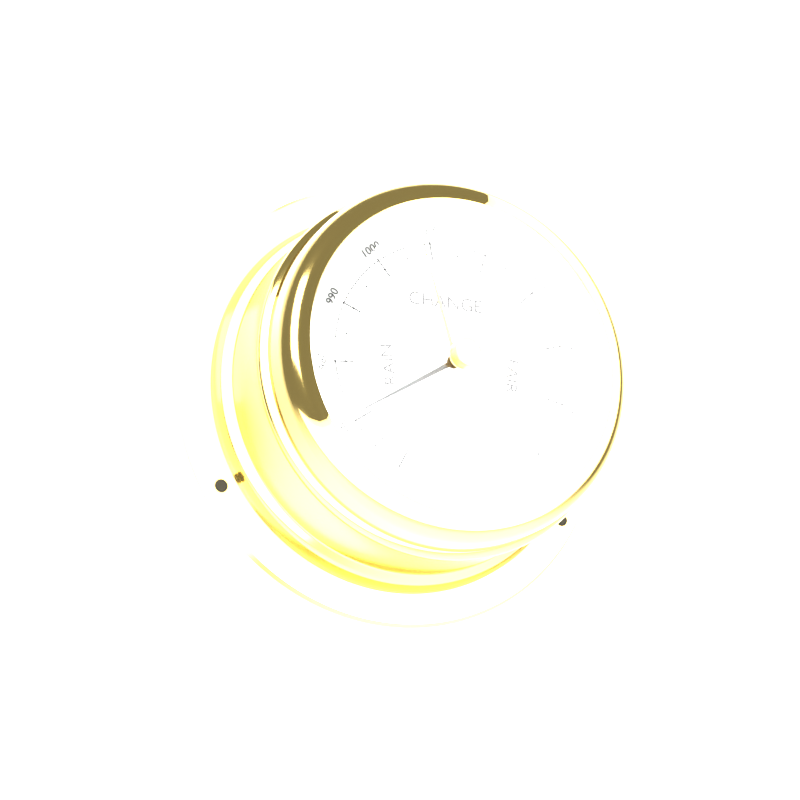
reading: 971 mbar
